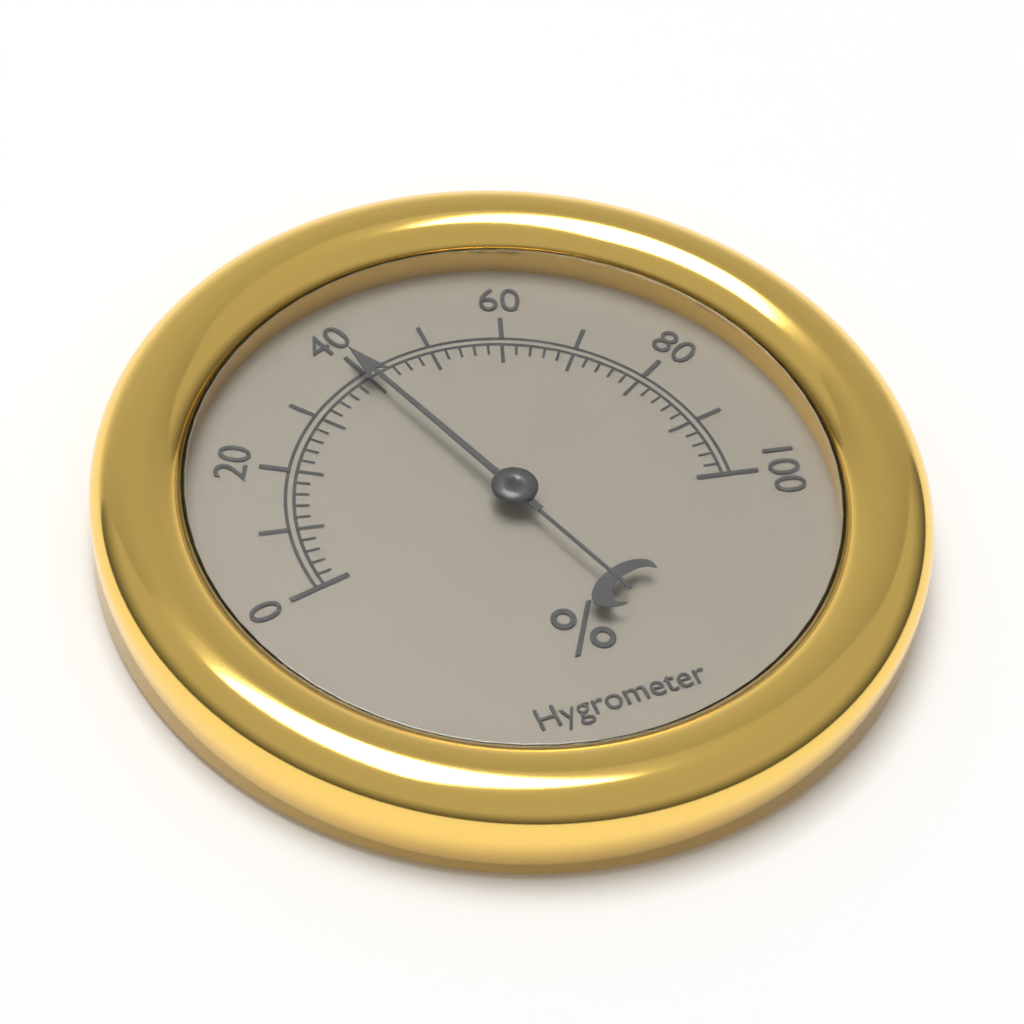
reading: 40 %
